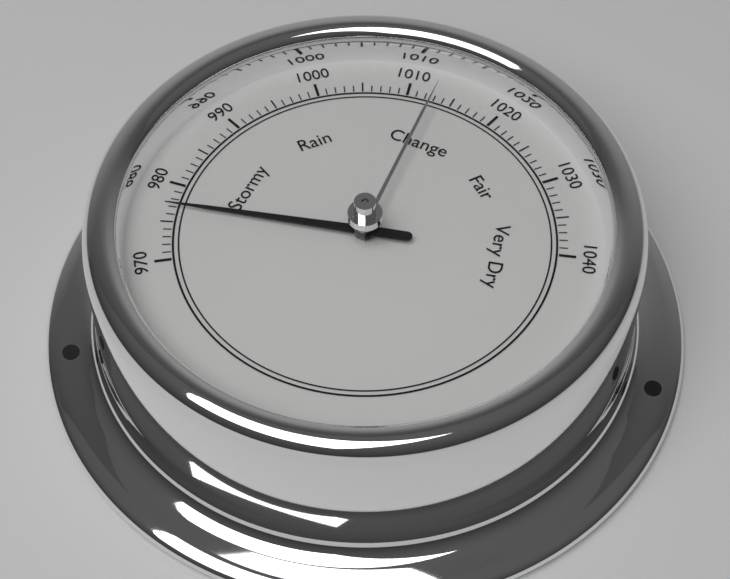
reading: 977 (no unit)
